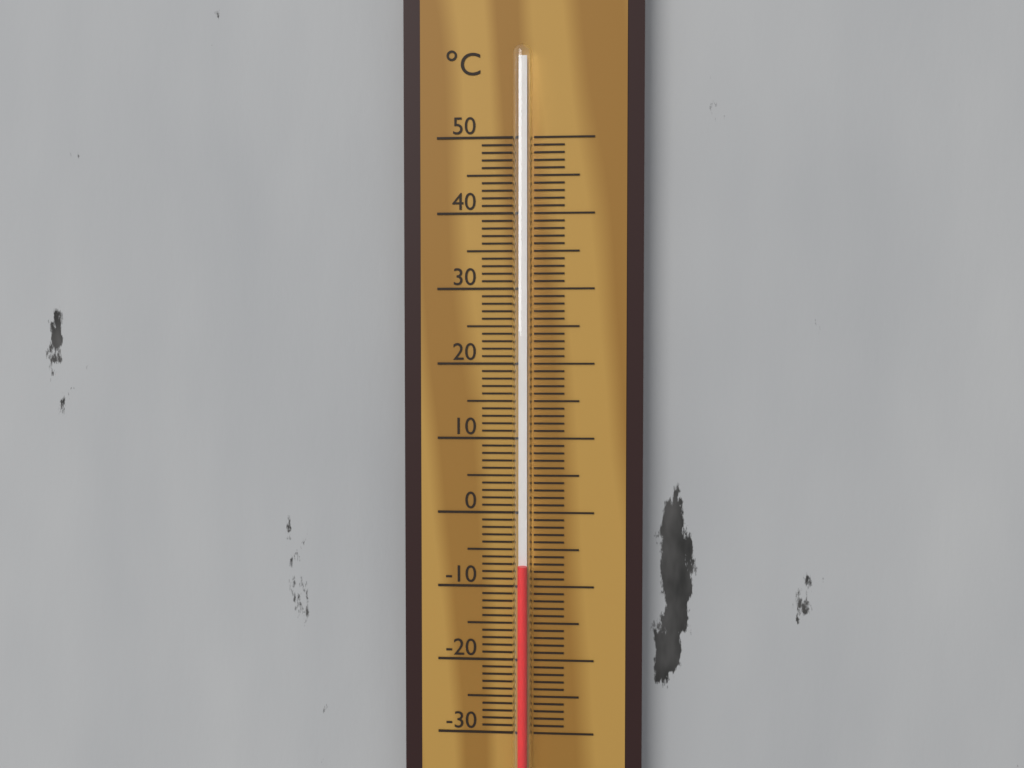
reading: -7 °C
